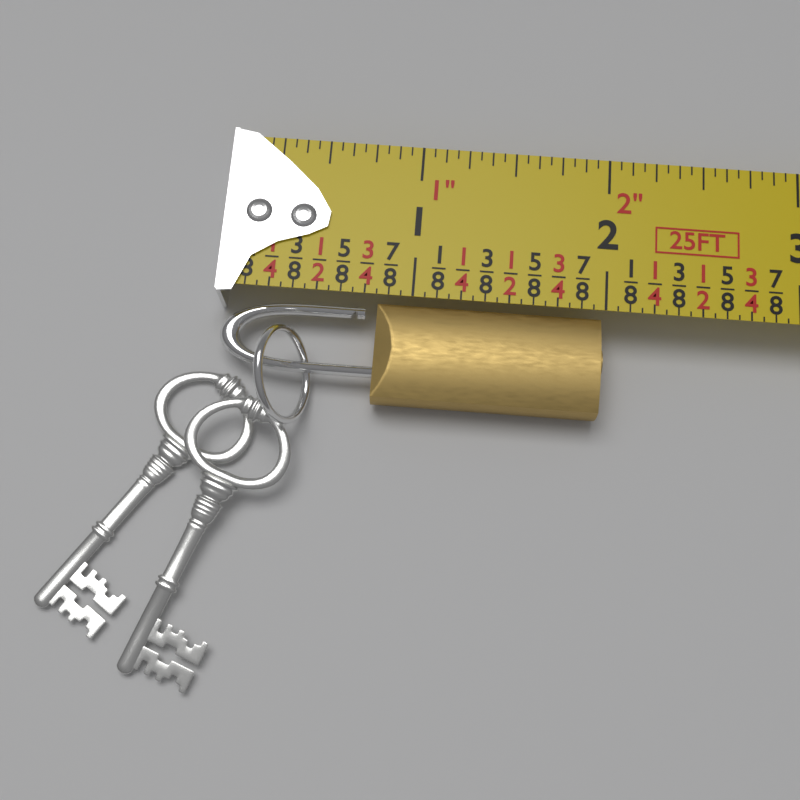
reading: 2.0000 in
